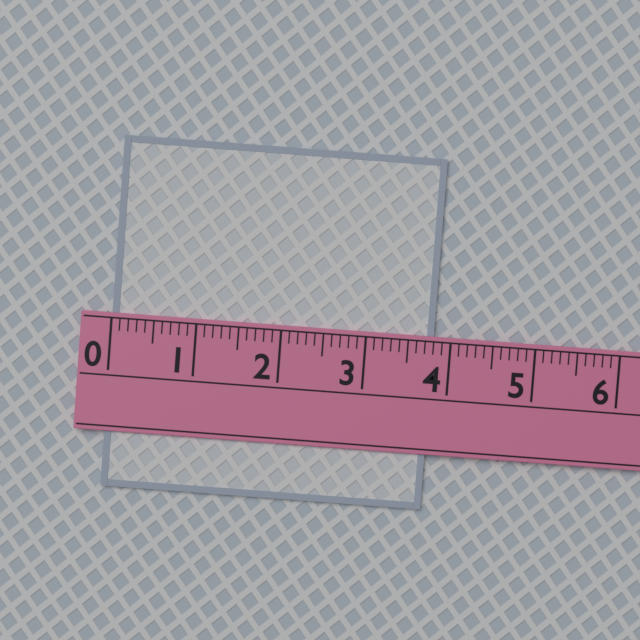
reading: 3.8 (no unit)
